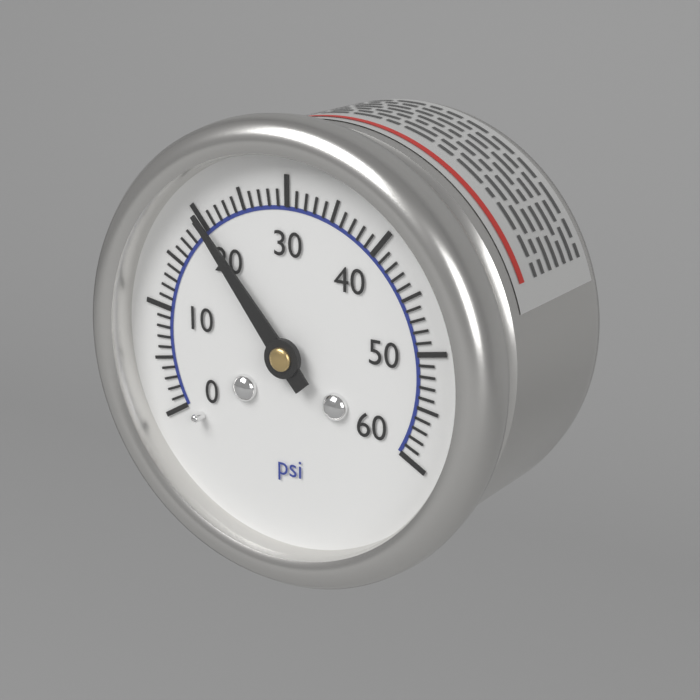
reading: 20 psi
